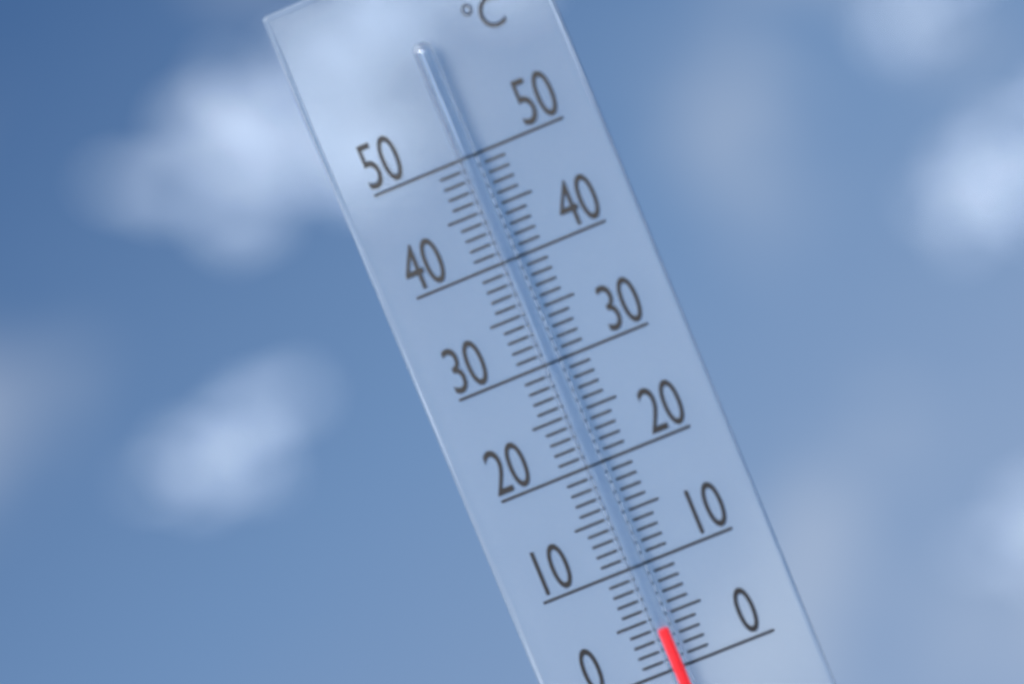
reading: 4 °C
